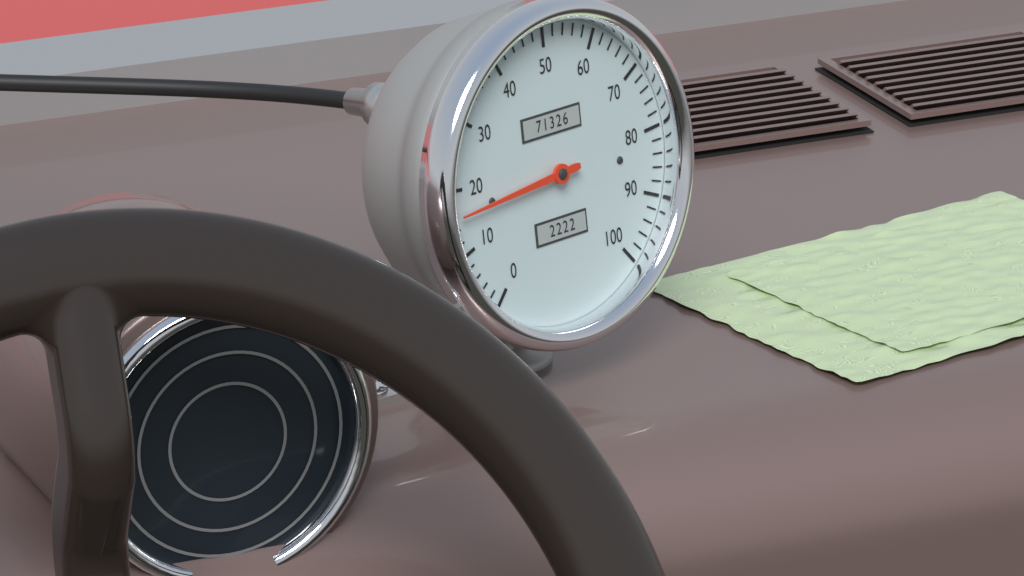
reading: 16 (no unit)
